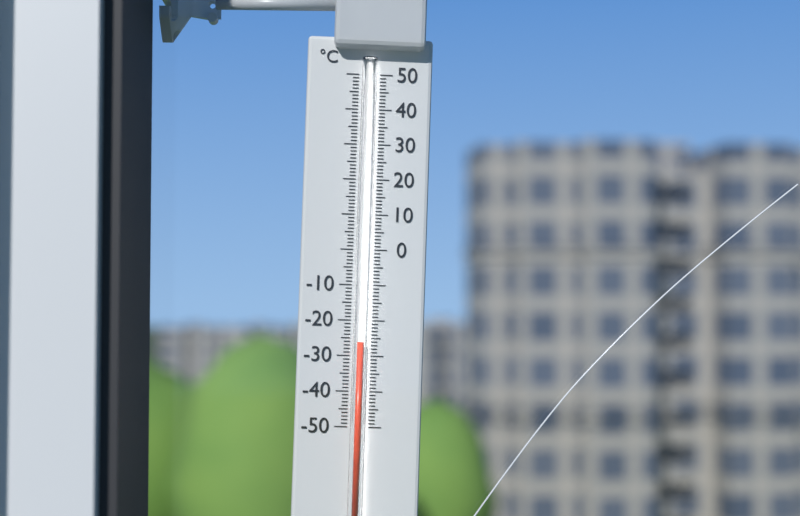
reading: -26 °C
